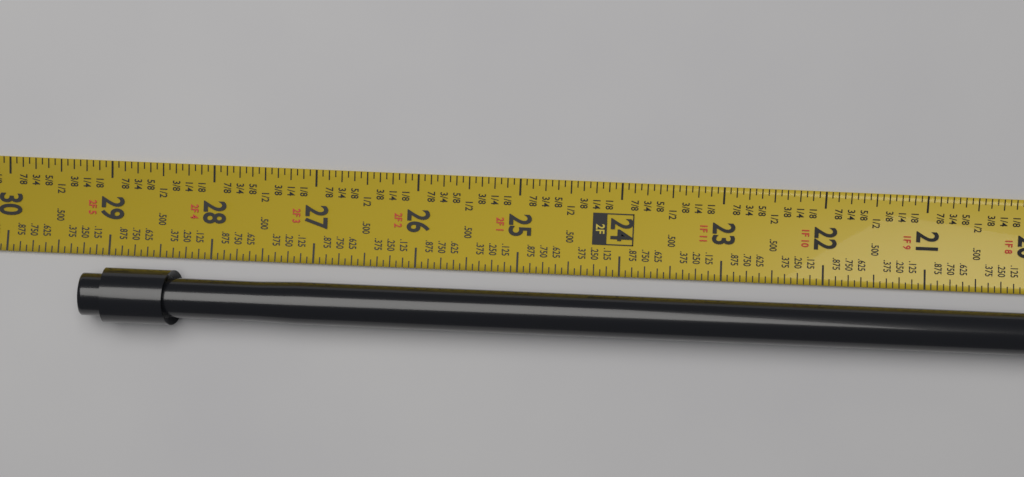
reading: 29.1875 in
